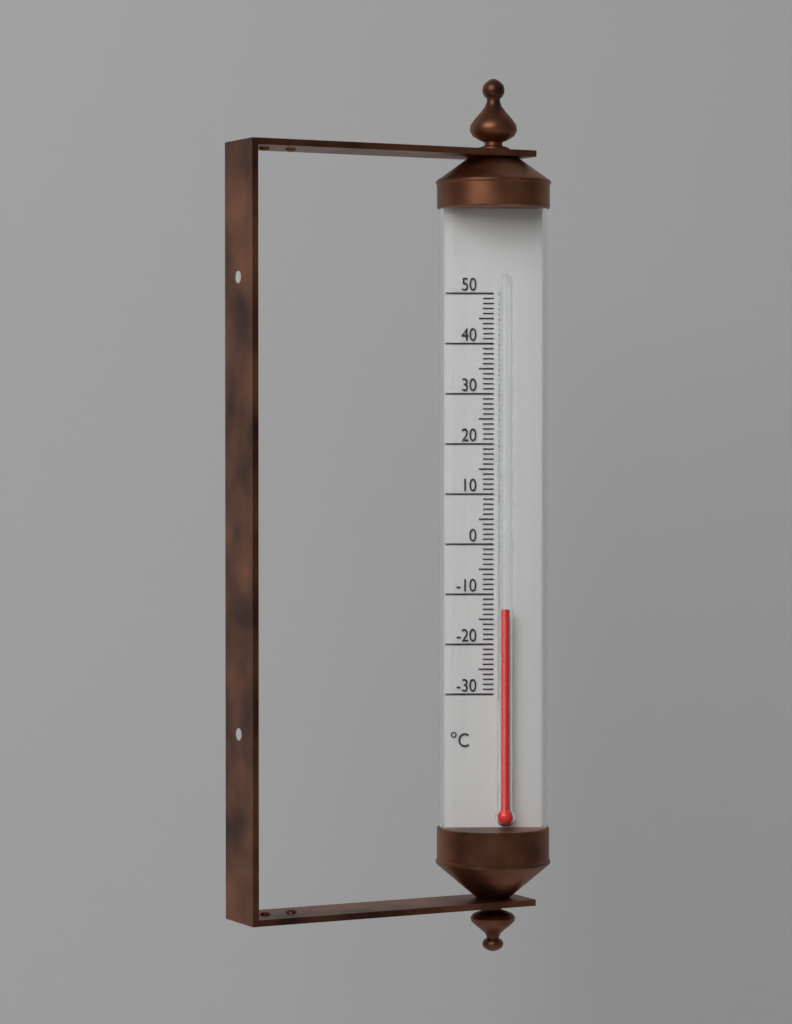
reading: -13 °C
